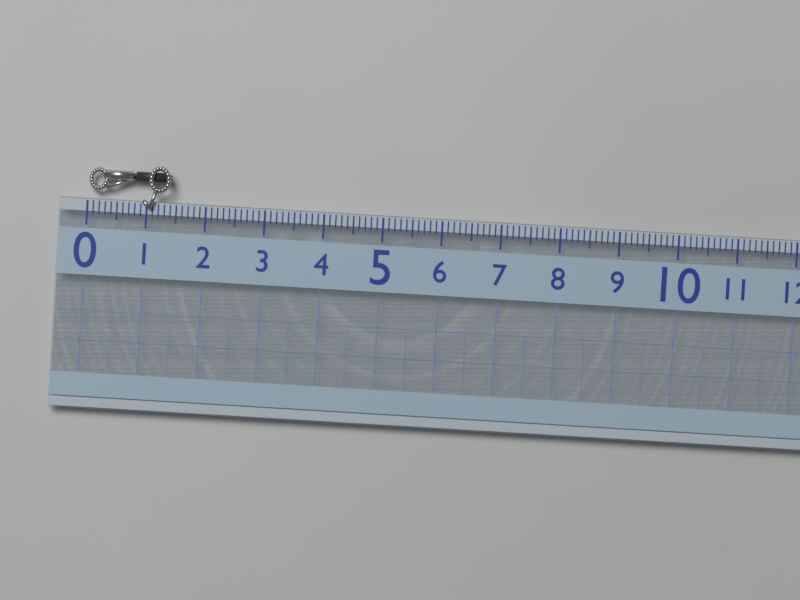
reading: 1.4 (no unit)
